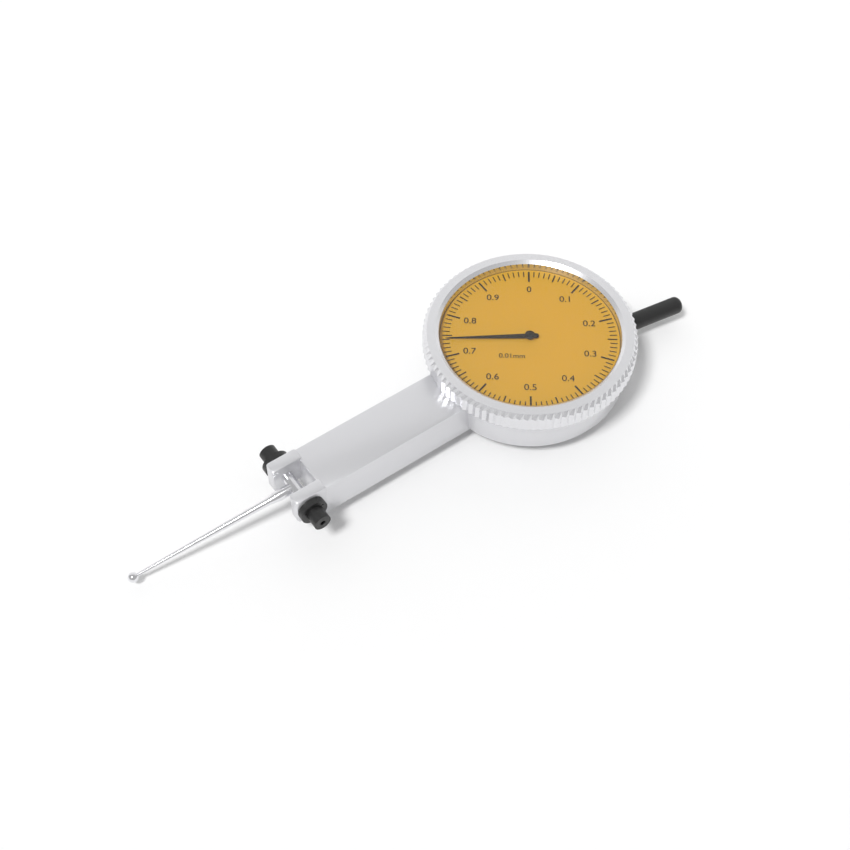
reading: 0.74 mm
